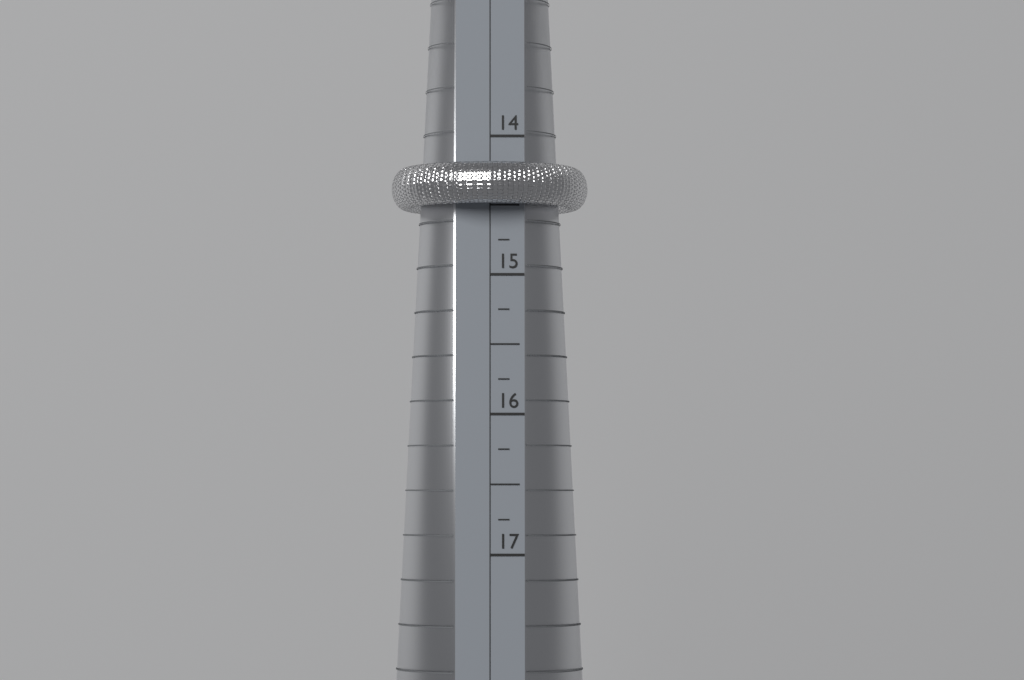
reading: 14.50 (no unit)
